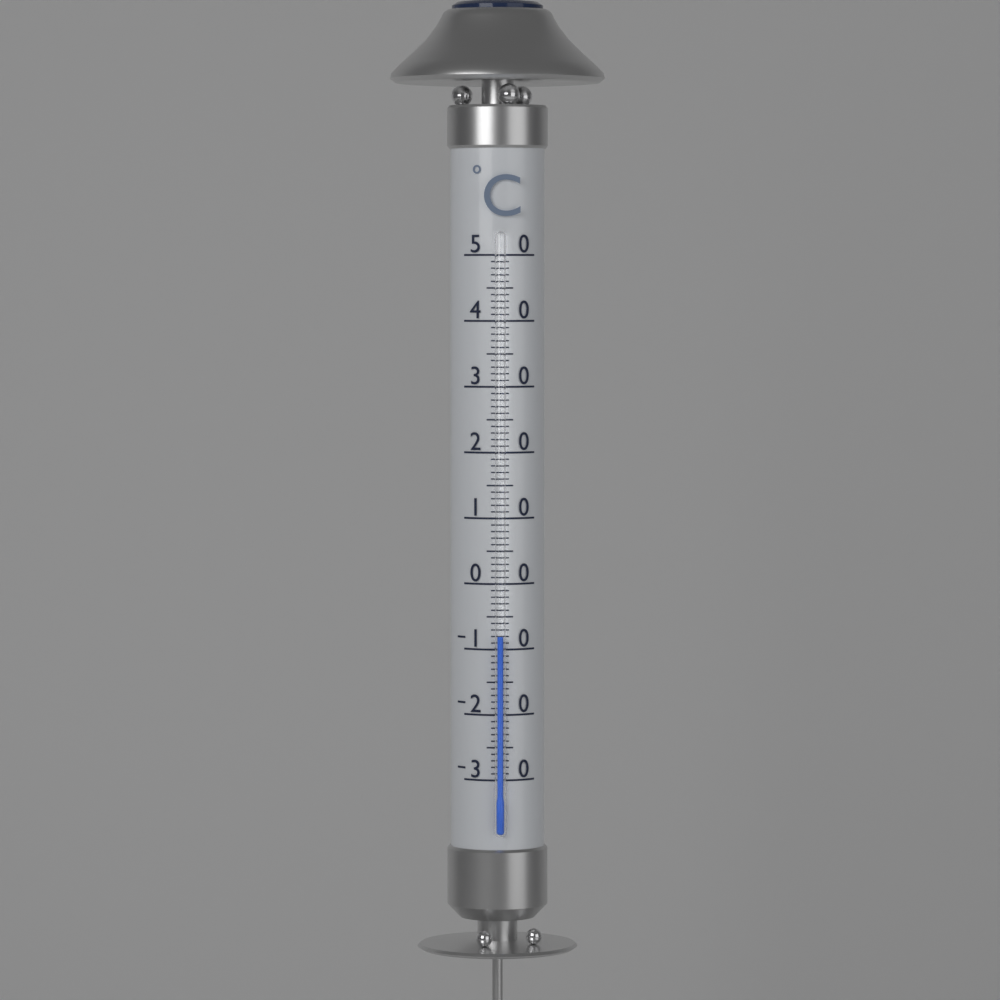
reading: -8 °C
